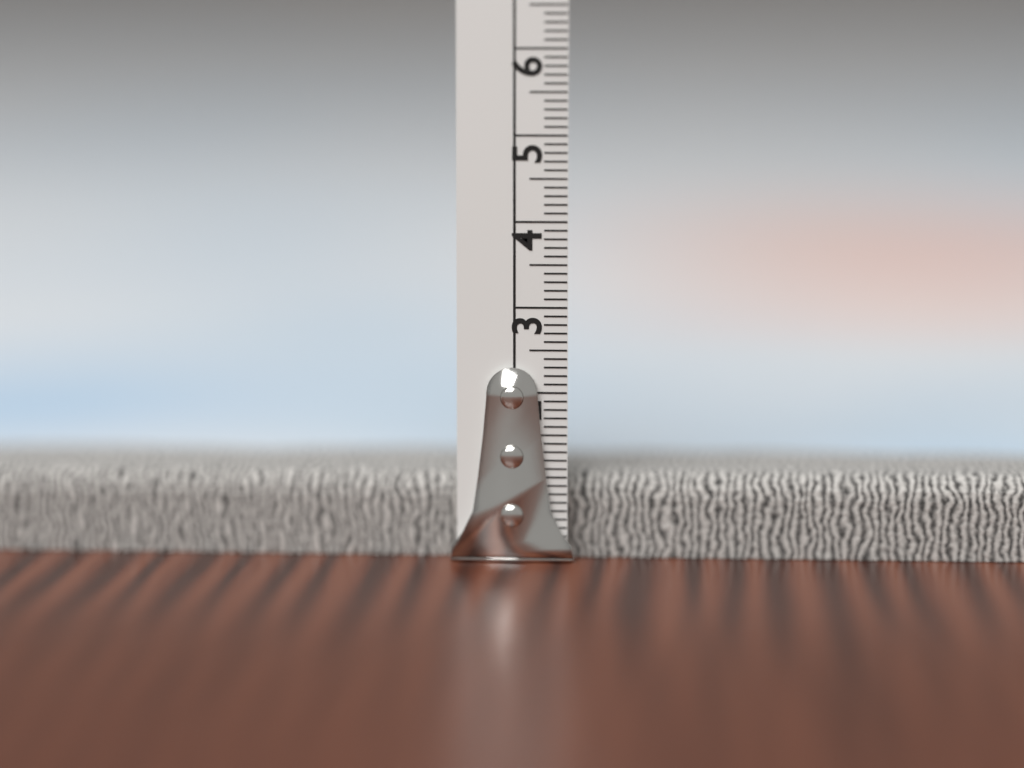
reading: 1.0 cm
